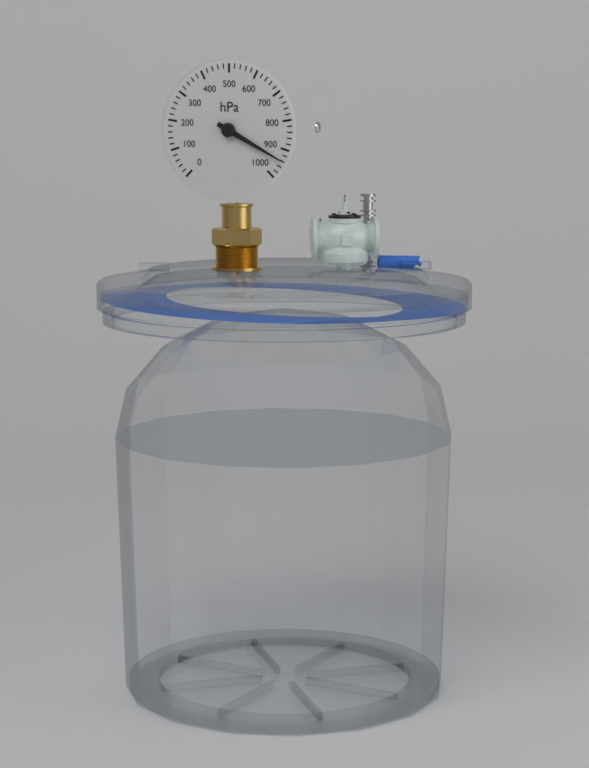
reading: 940 hPa
